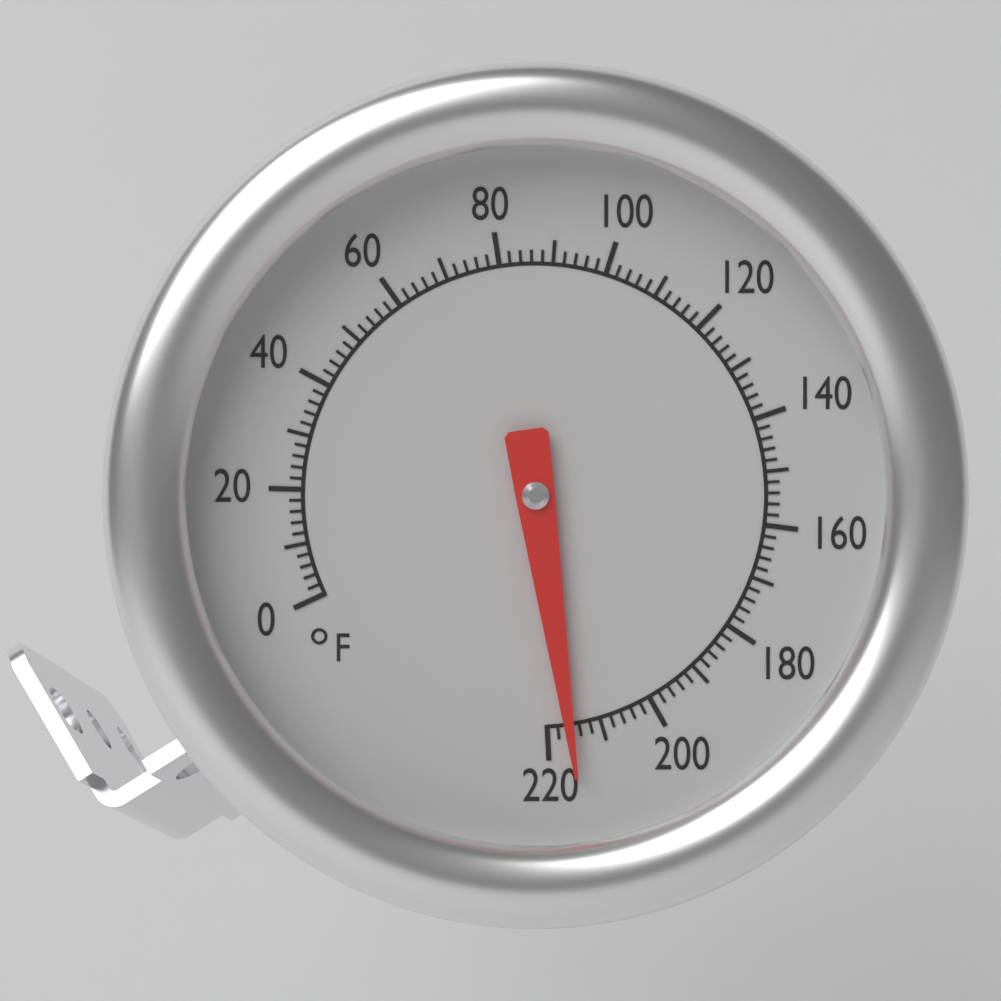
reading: 216 °F
